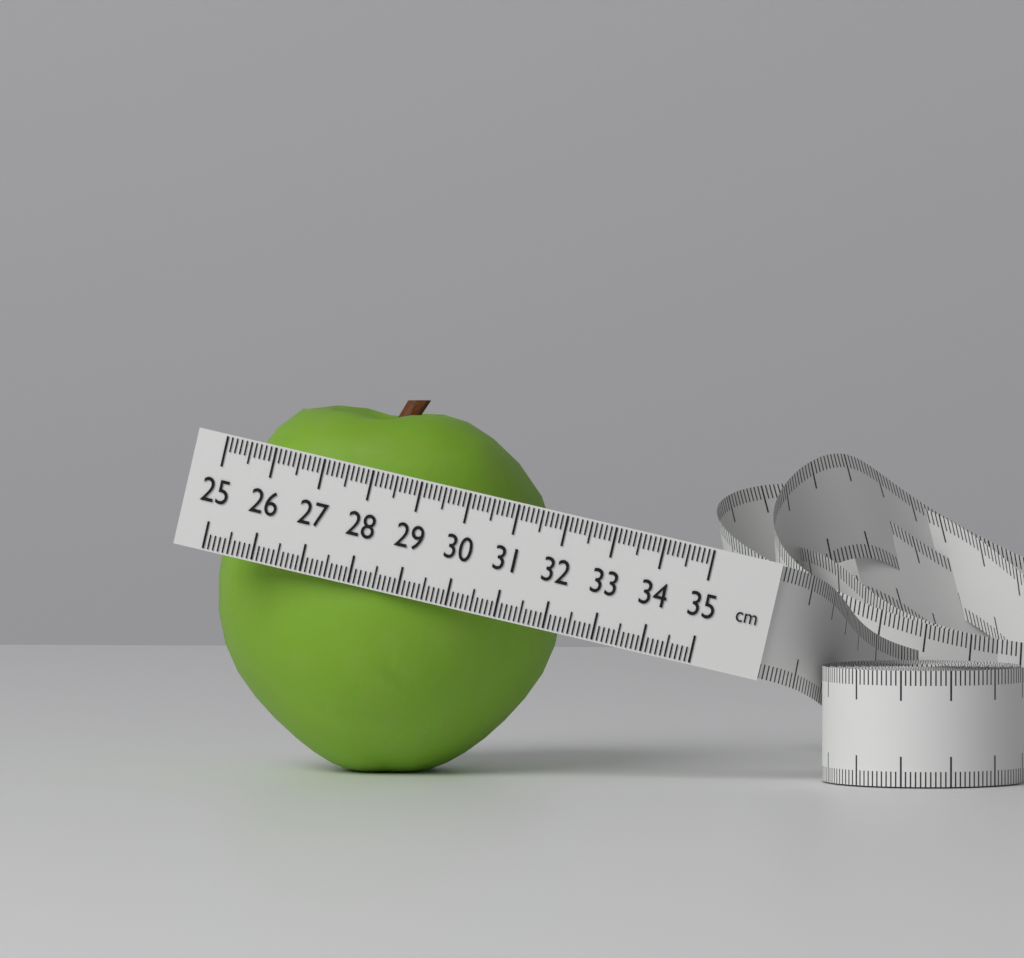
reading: 32.1 cm
